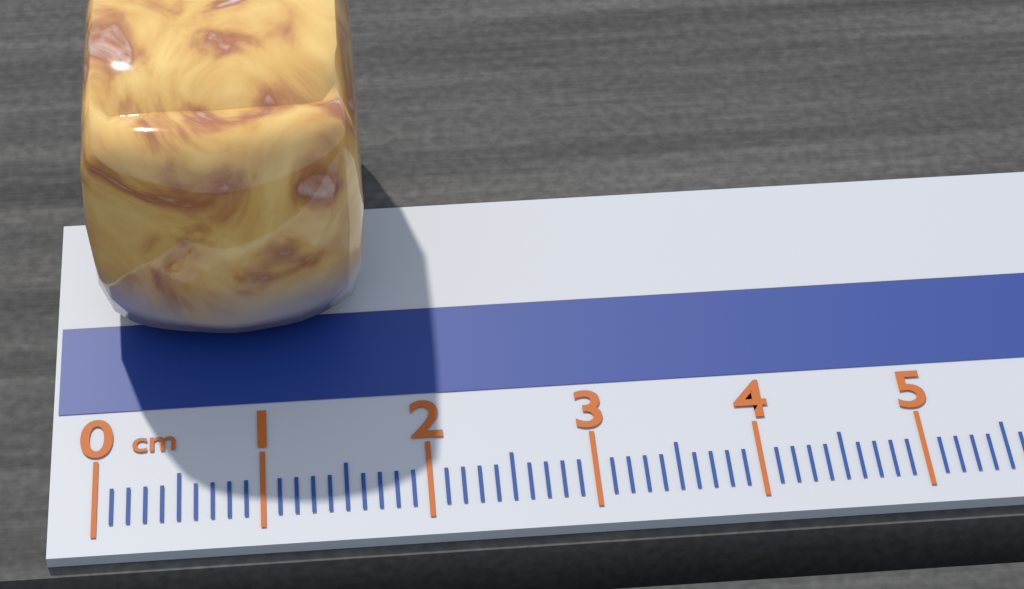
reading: 1.7 cm
